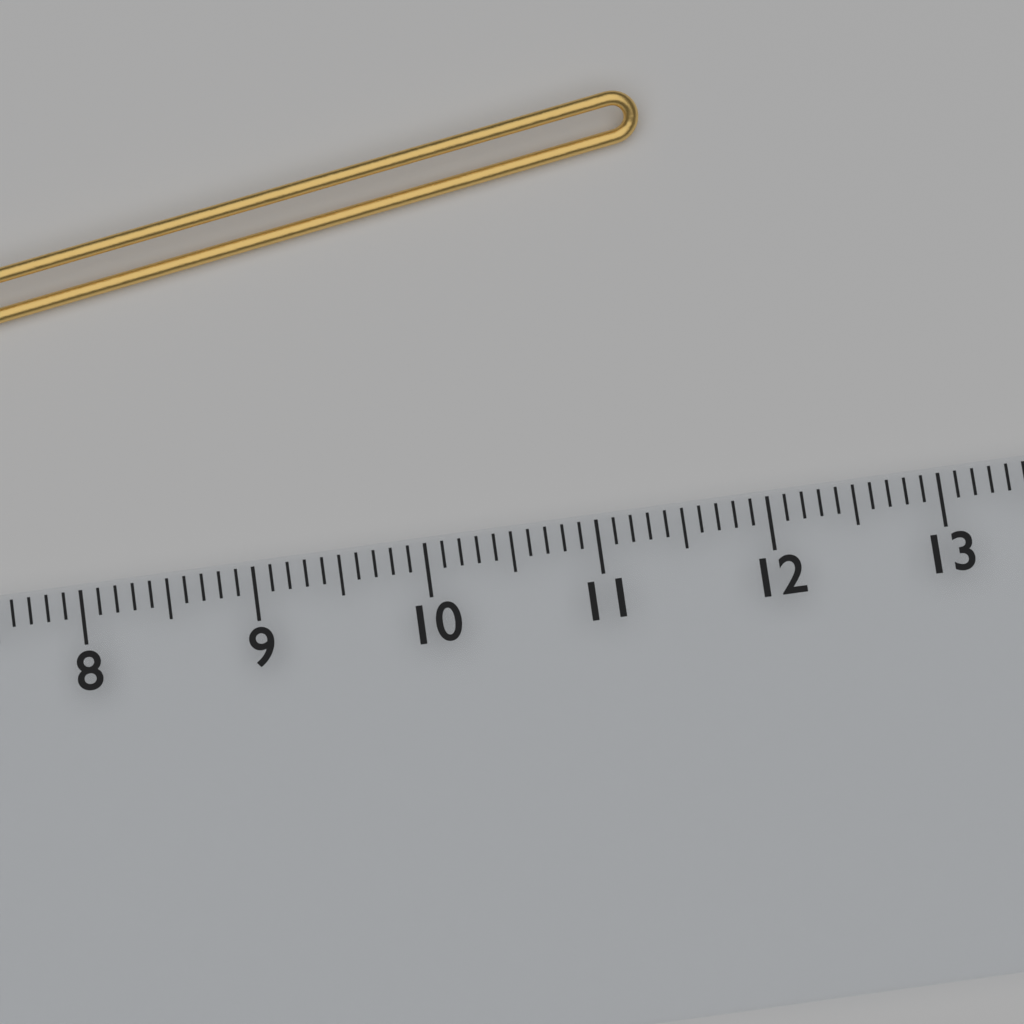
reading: 11.6 cm
